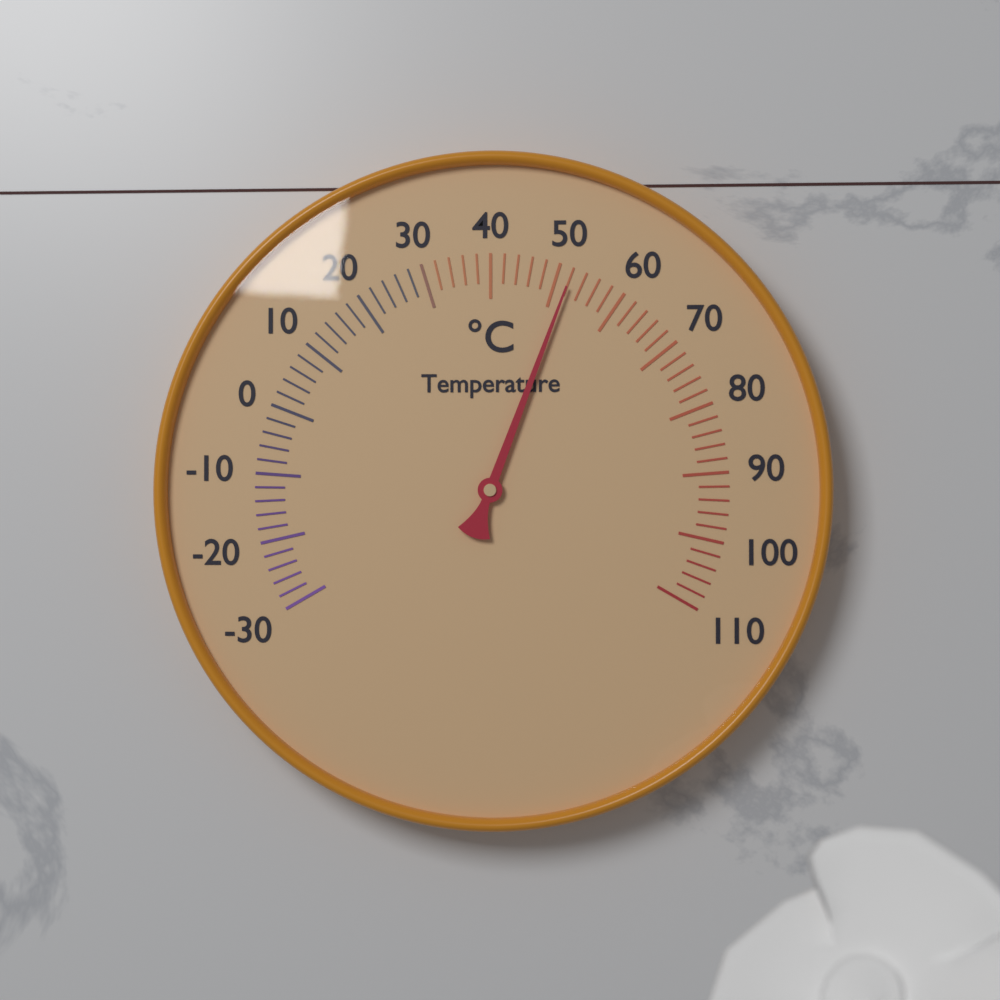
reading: 52 °C
